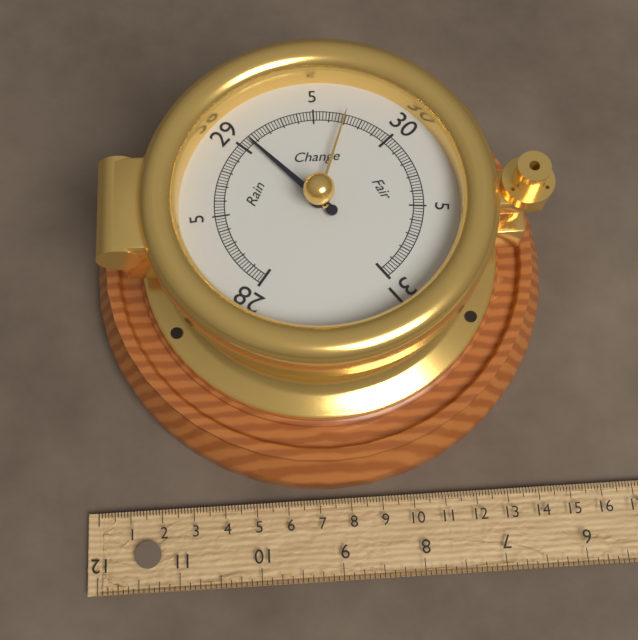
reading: 29.06 inHg
